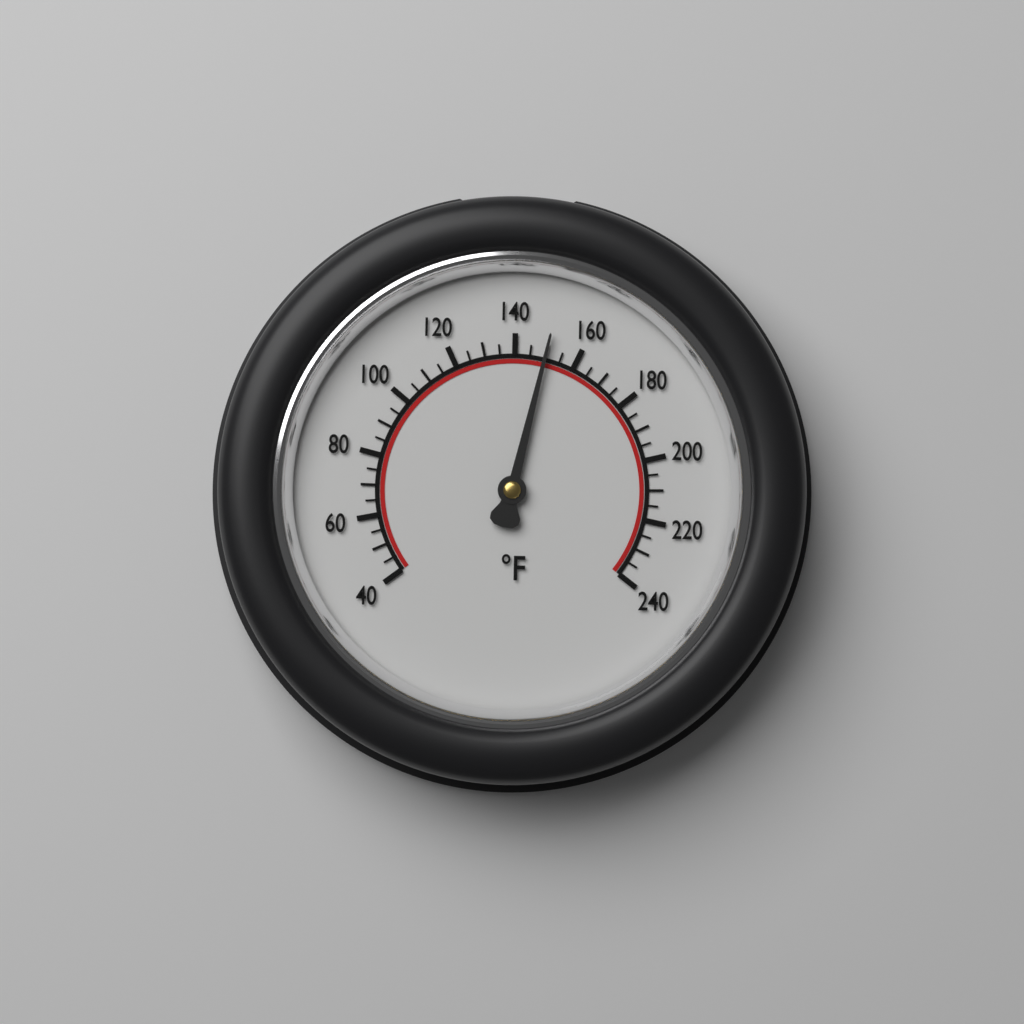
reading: 150 °F
